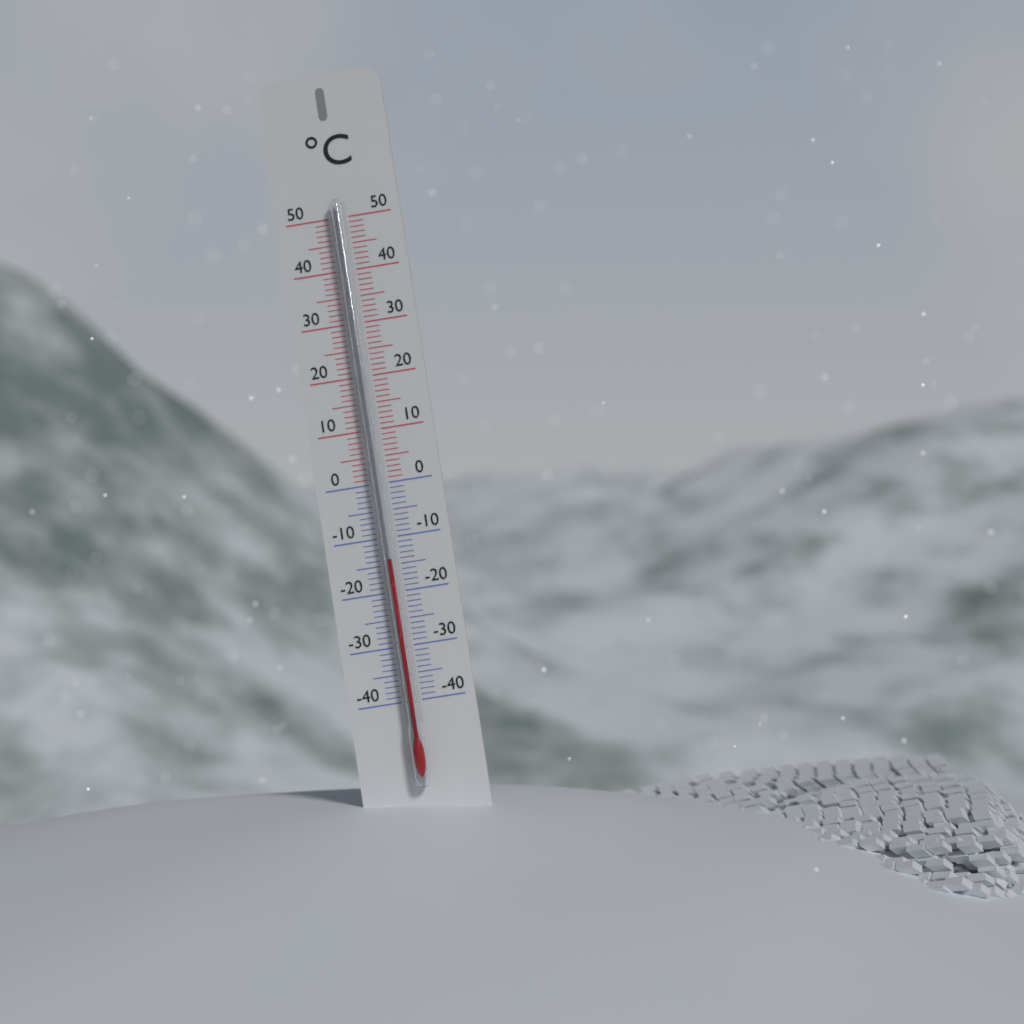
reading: -14 °C
